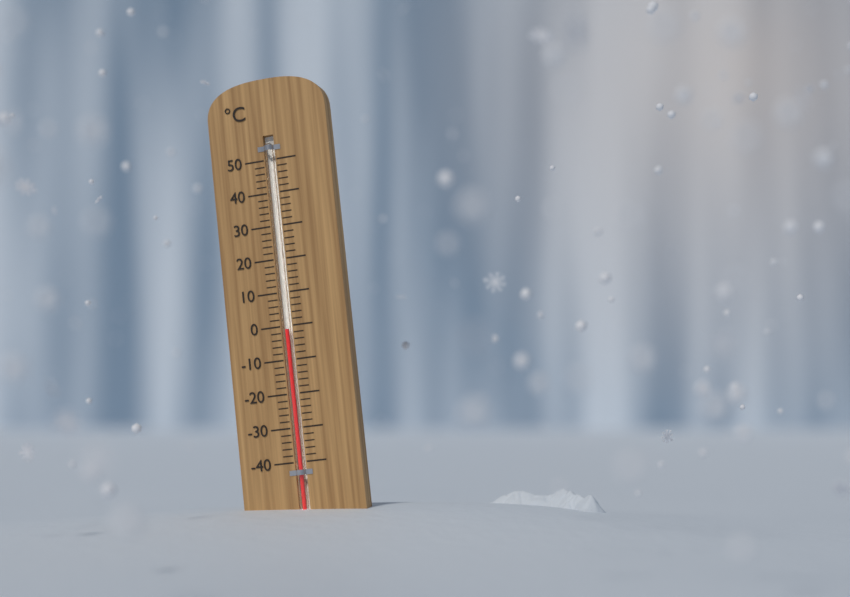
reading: -1 °C
